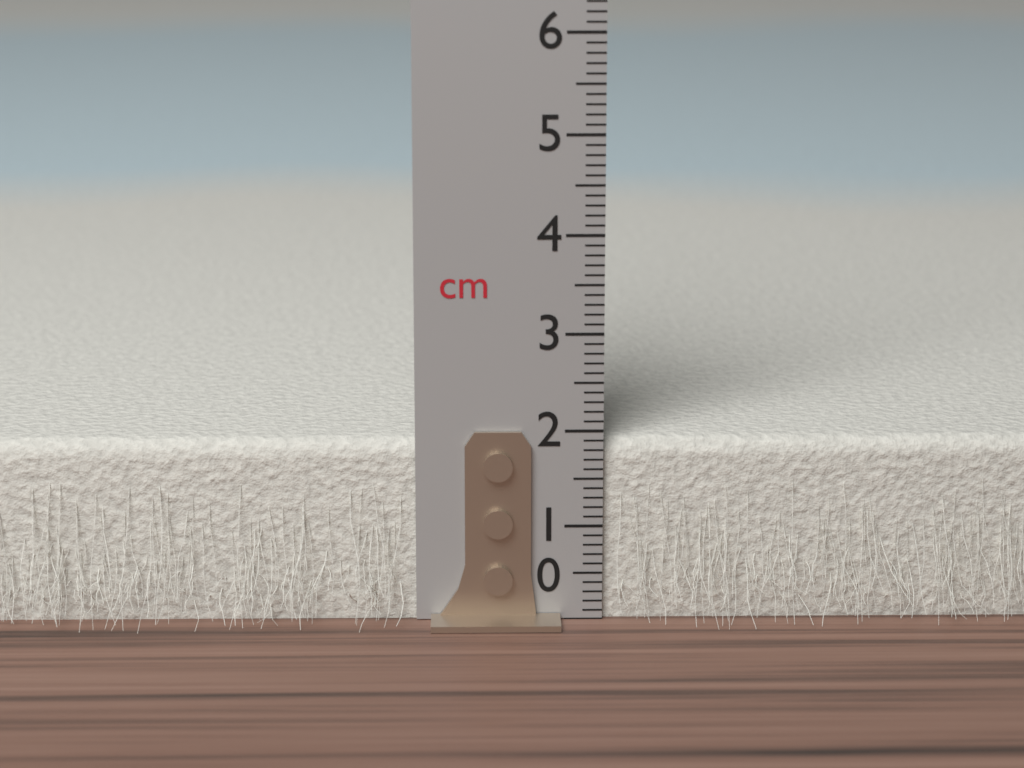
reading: 1.9 cm
